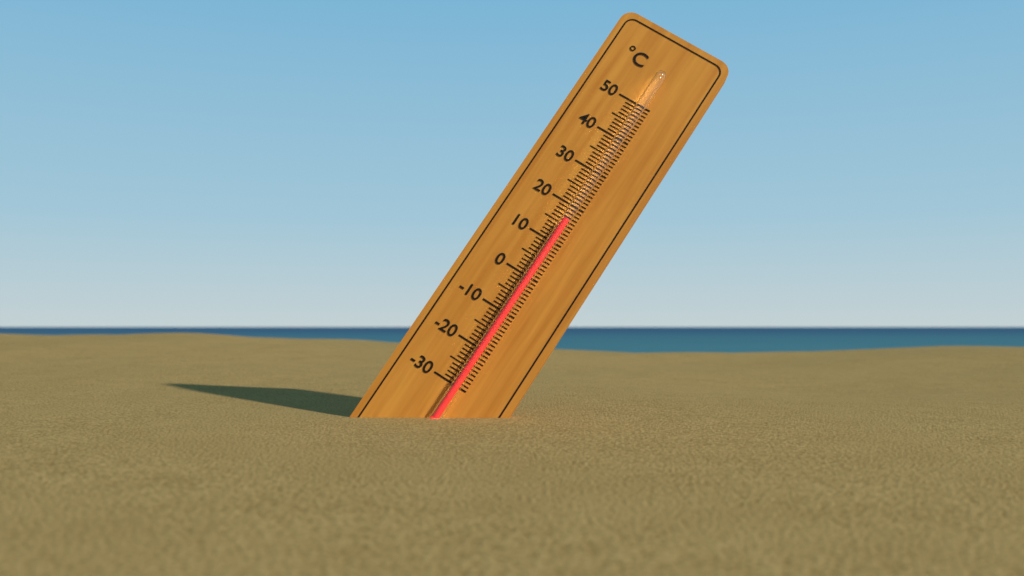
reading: 16 °C
